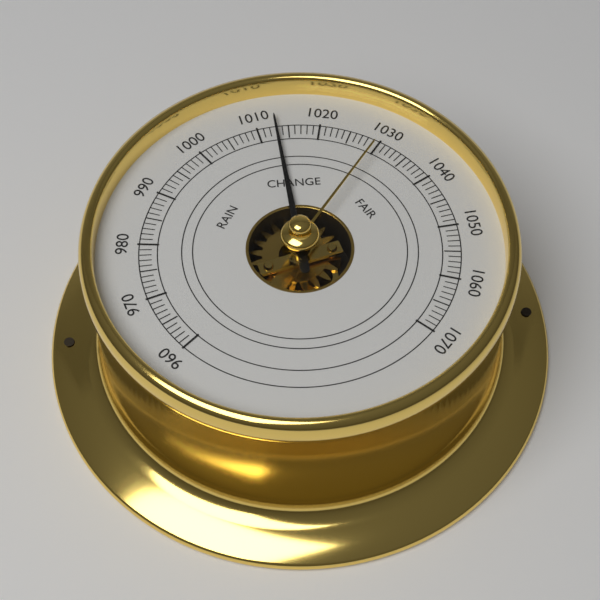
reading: 1013 (no unit)
